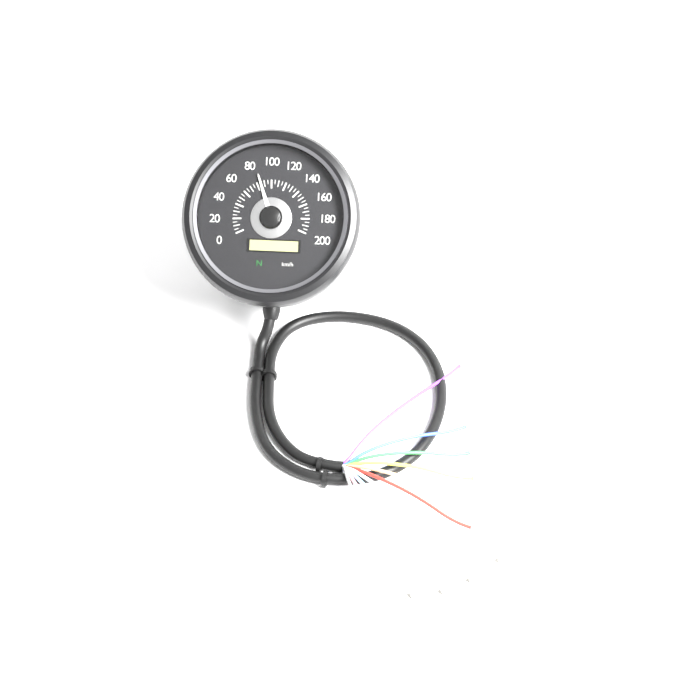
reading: 85 km/h
